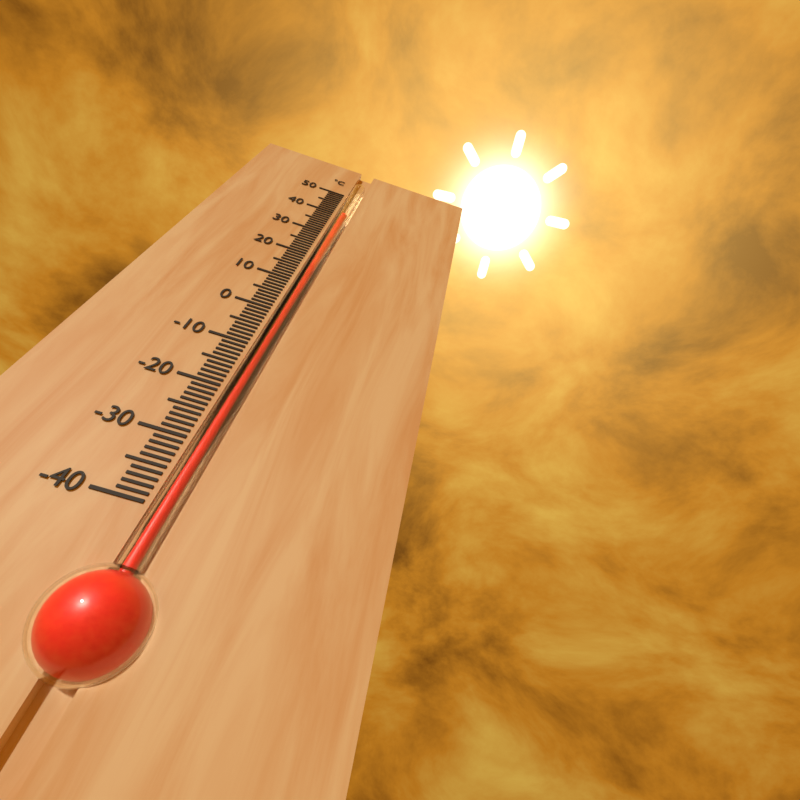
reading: 40 °C
